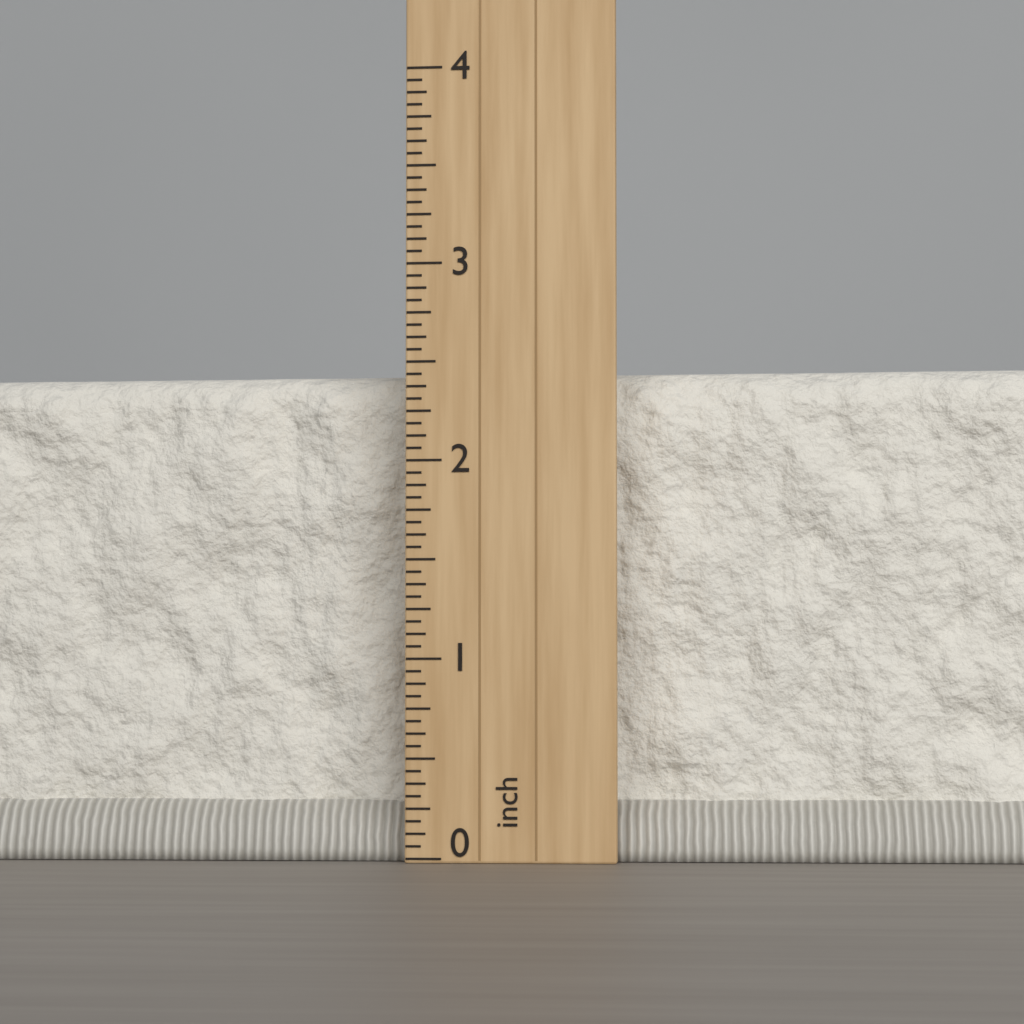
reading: 2.5000 inch
